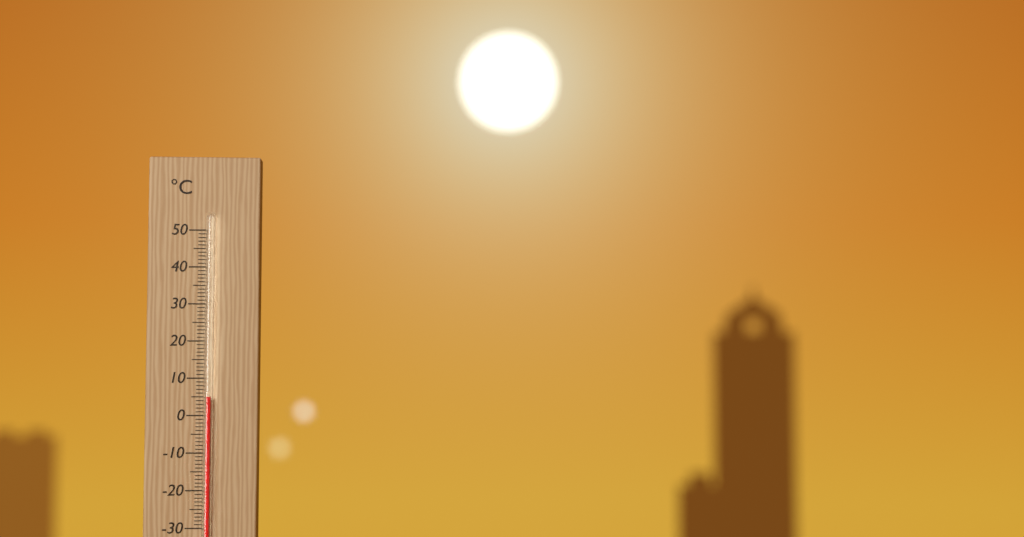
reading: 5 °C
